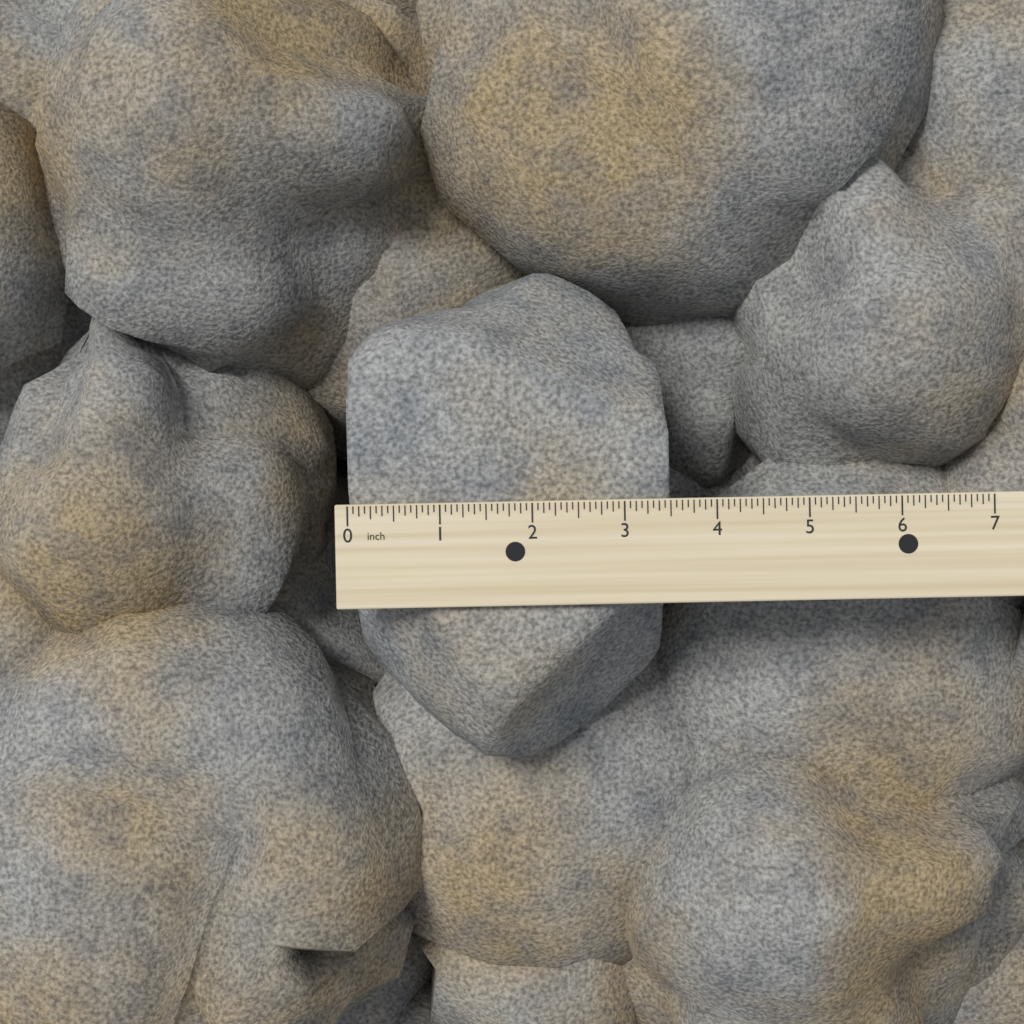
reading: 3.5000 inch
